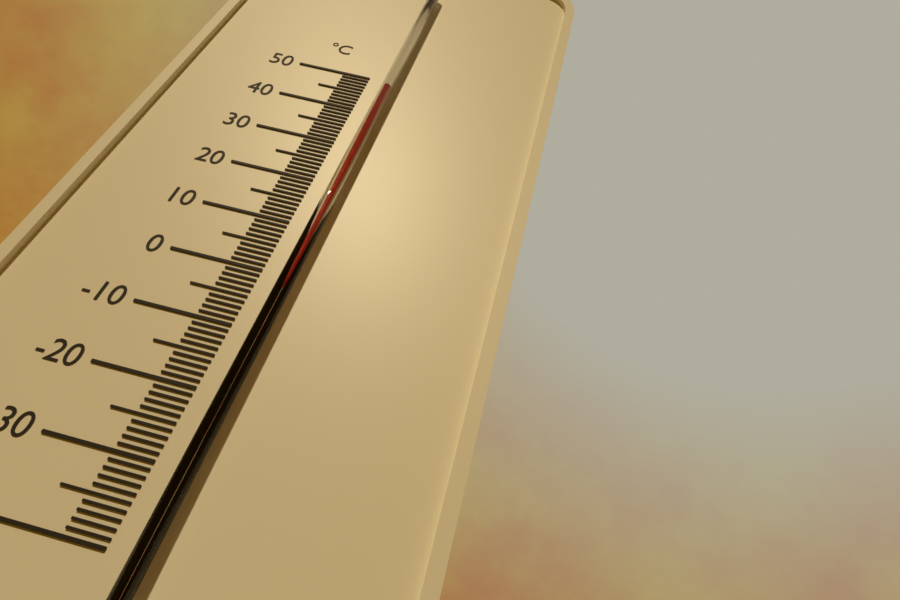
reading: 46 °C
